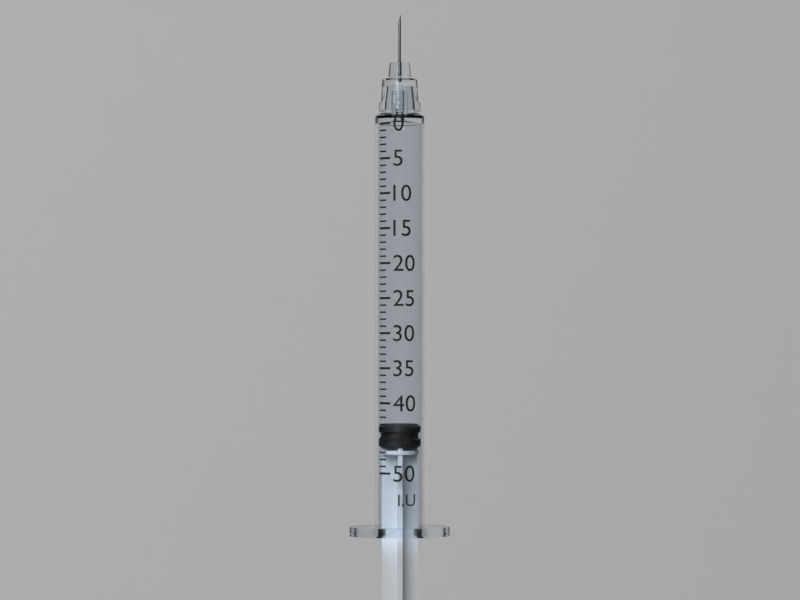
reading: 43 I.U.
